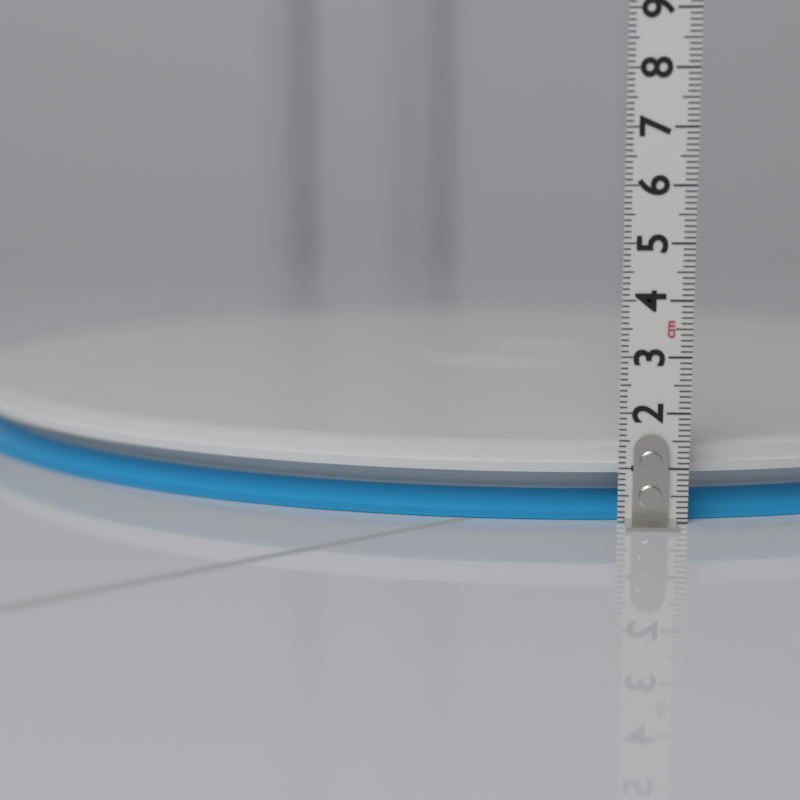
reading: 1.4 cm
